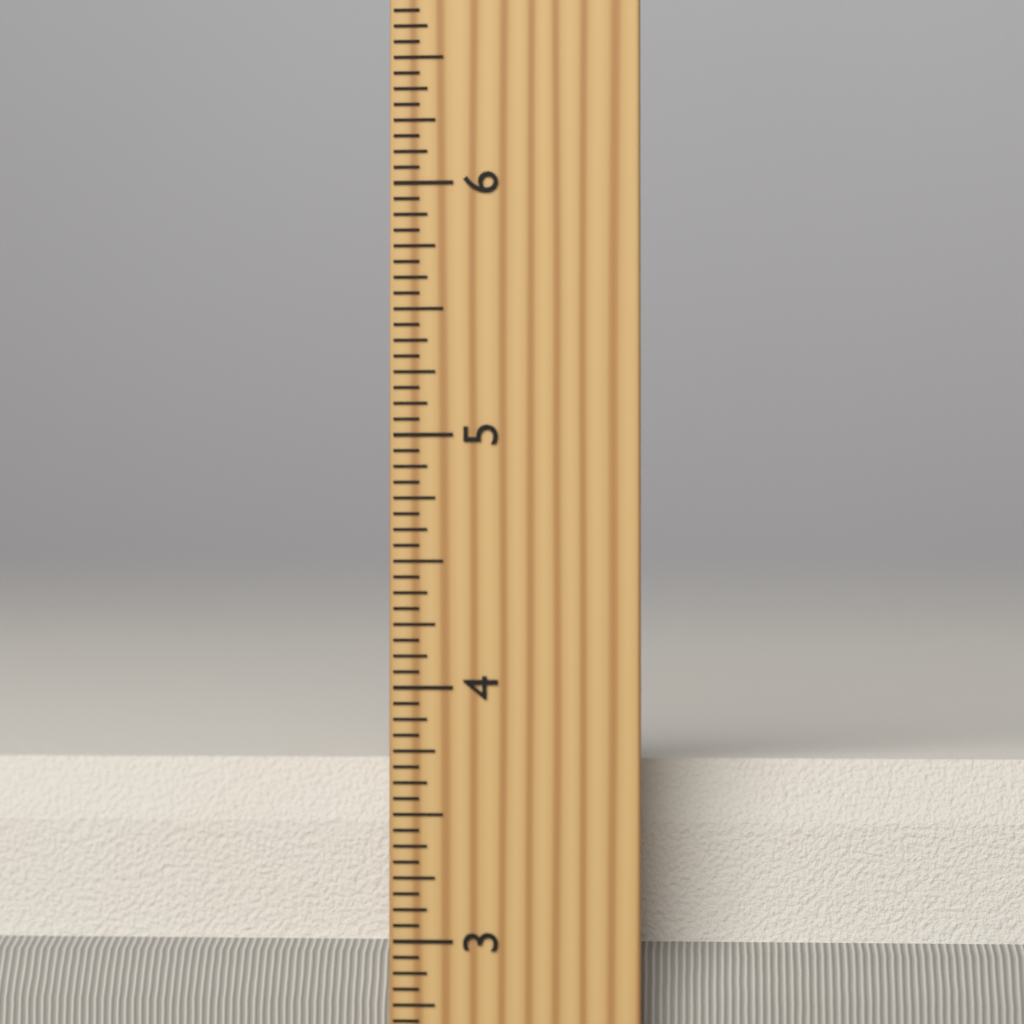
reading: 3.6875 inch
